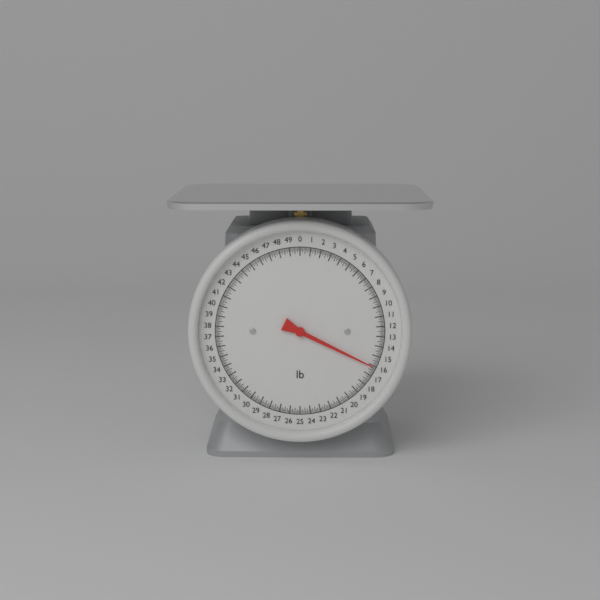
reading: 16.125 lb
